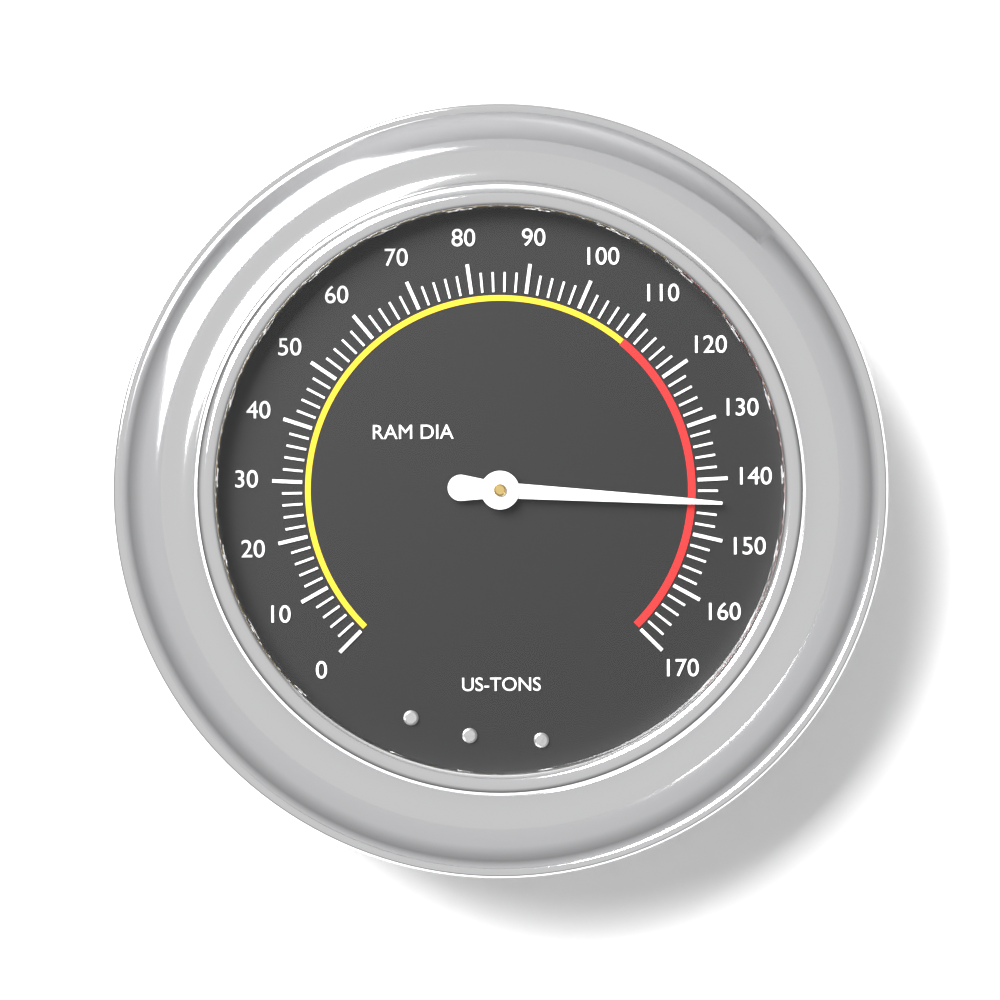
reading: 144 US-TONS
